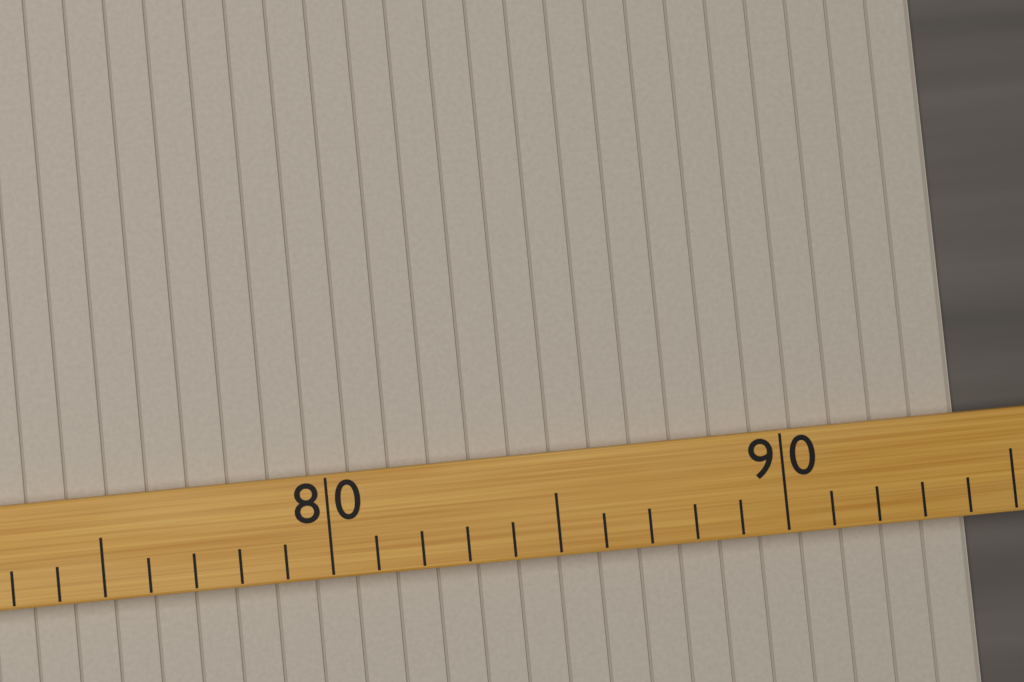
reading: 94 (no unit)
